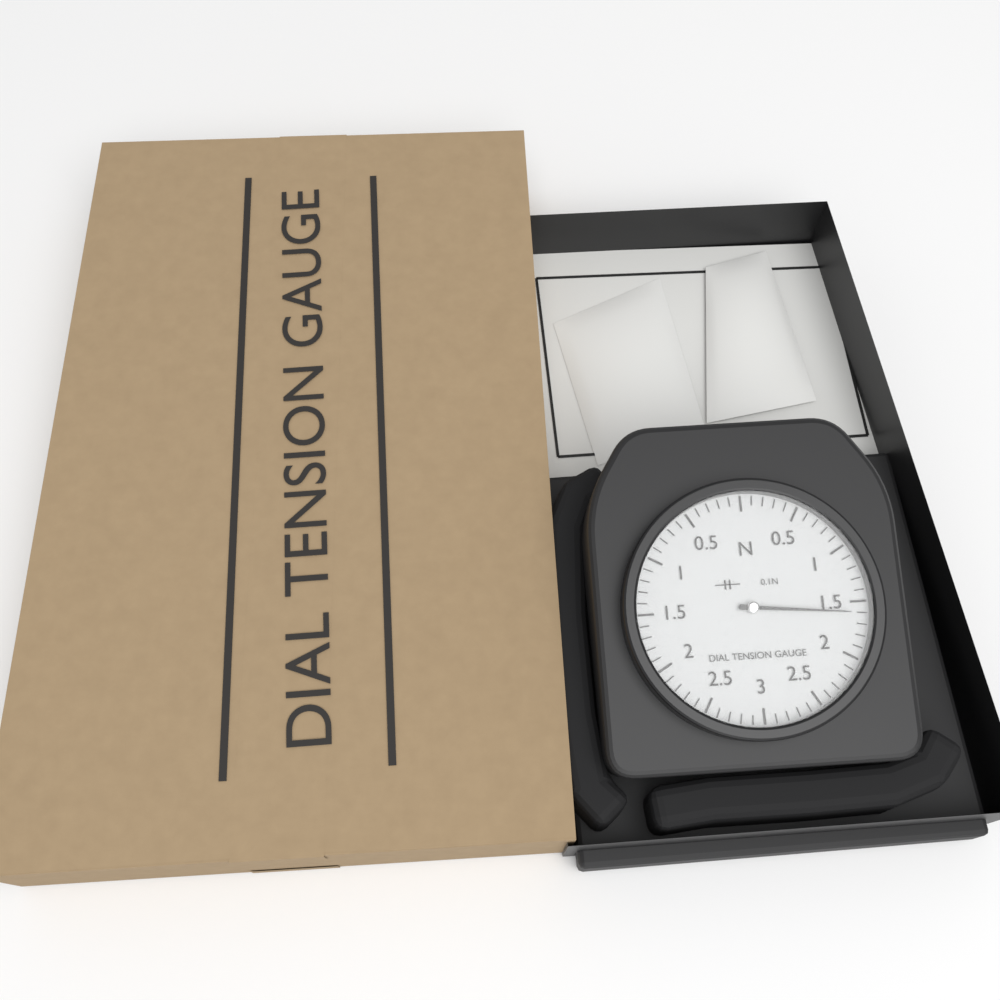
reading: 1.6 N
